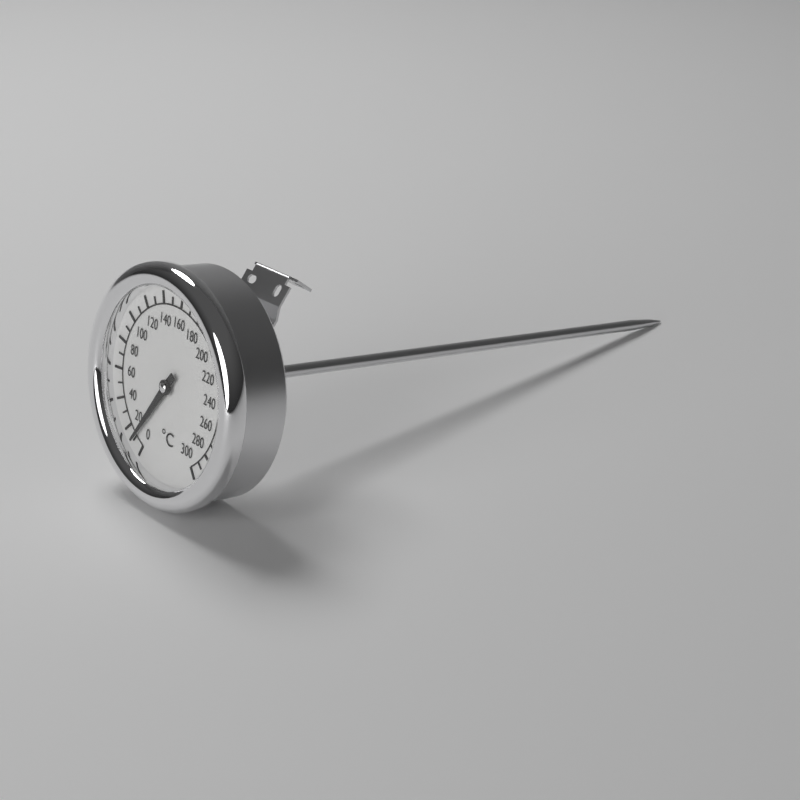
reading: 10 °C
